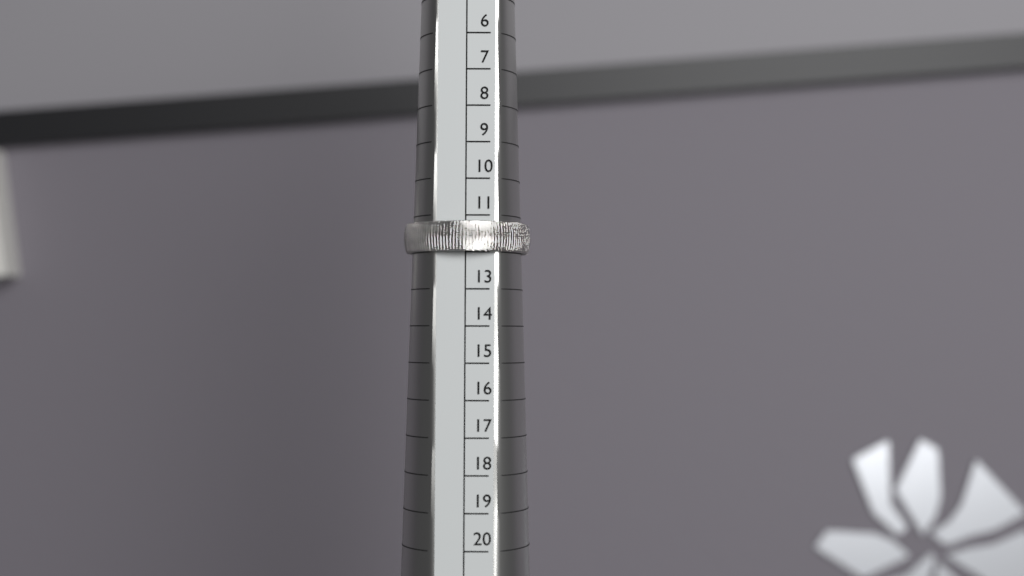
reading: 12 (no unit)
